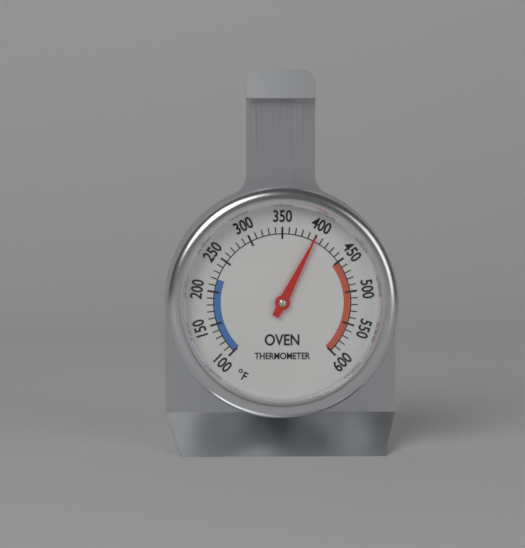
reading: 400 °F
